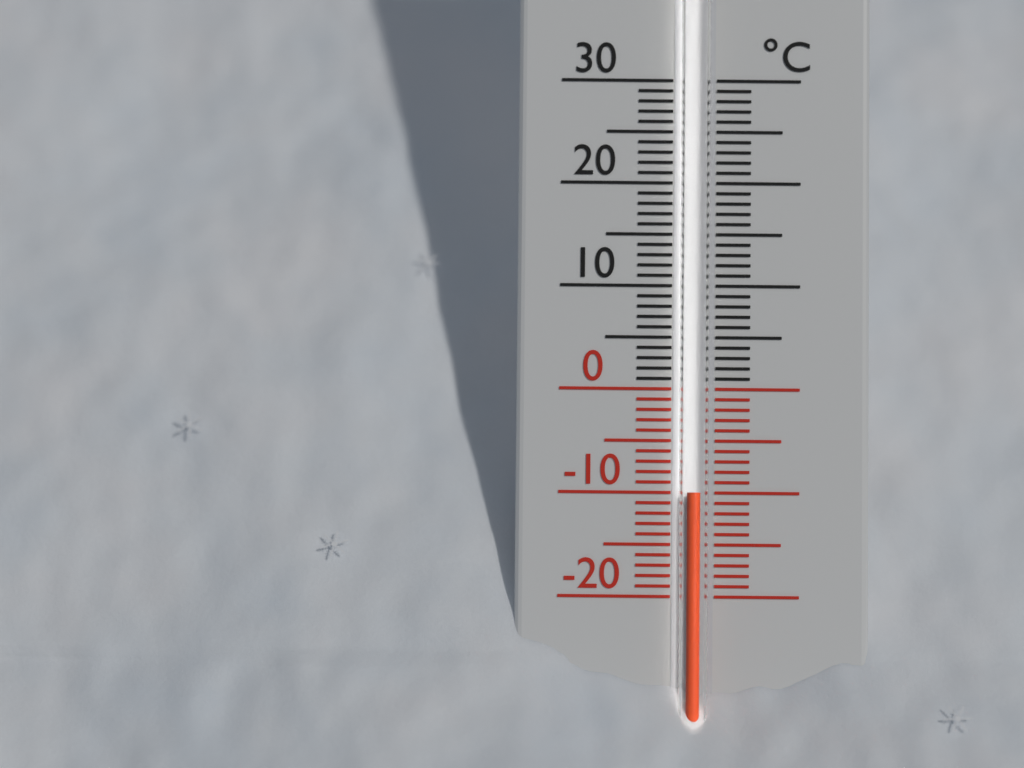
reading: -10 °C
